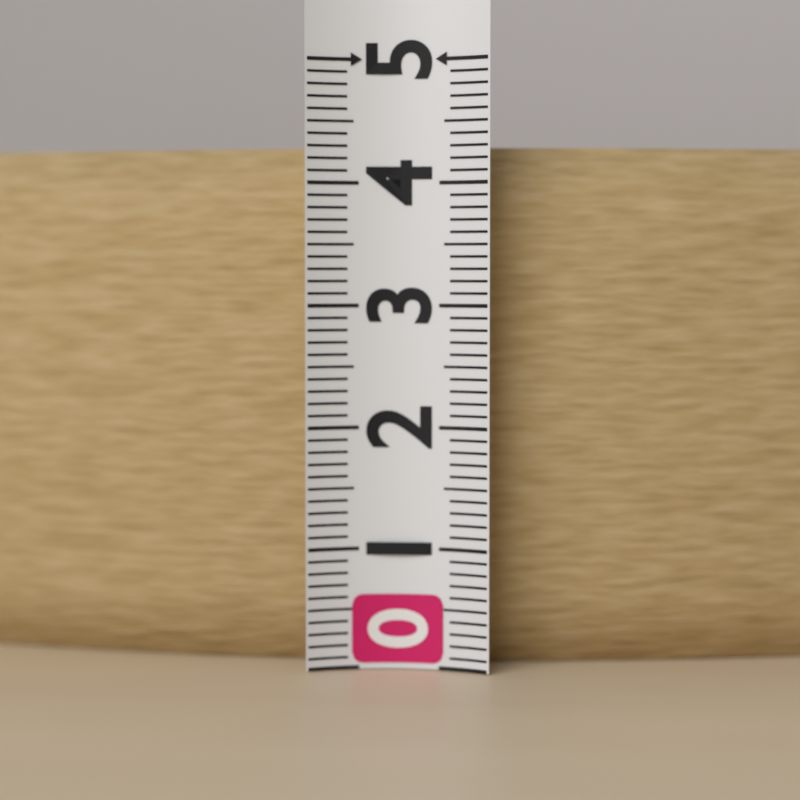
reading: 4.3 (no unit)
